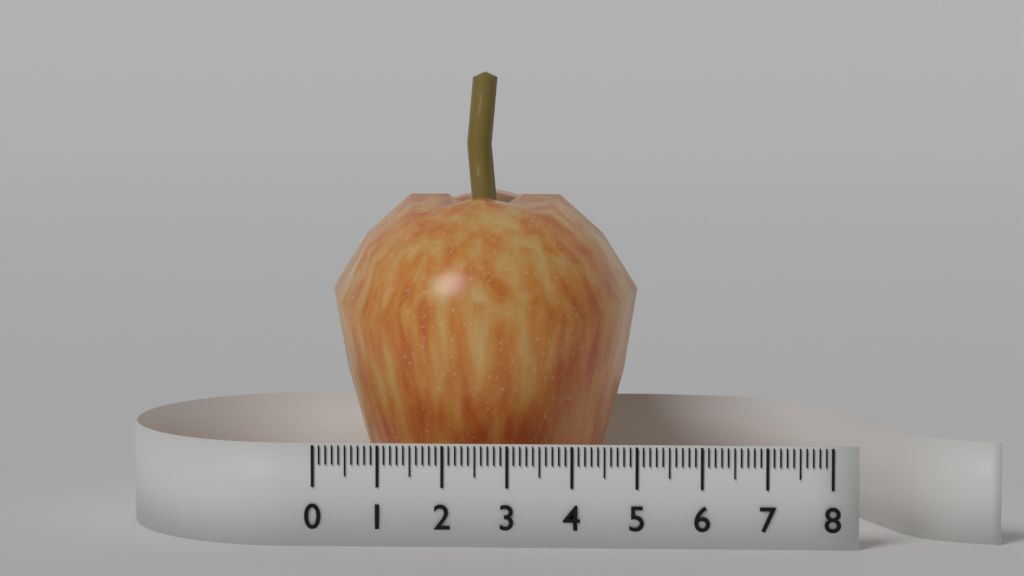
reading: 4.9 (no unit)
